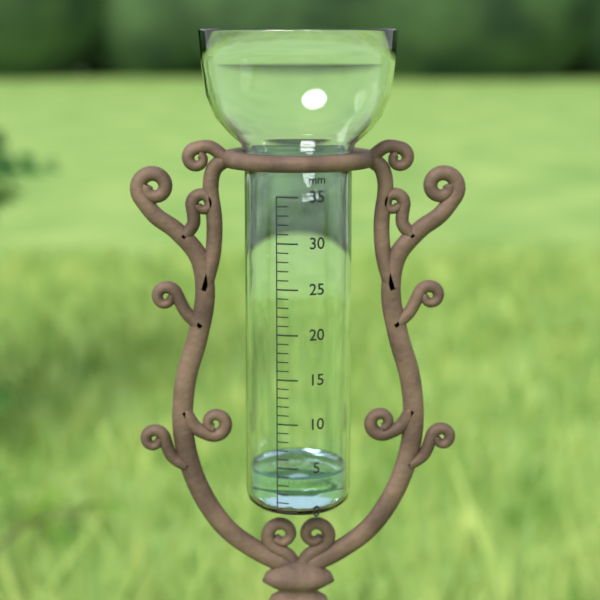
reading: 4 mm
